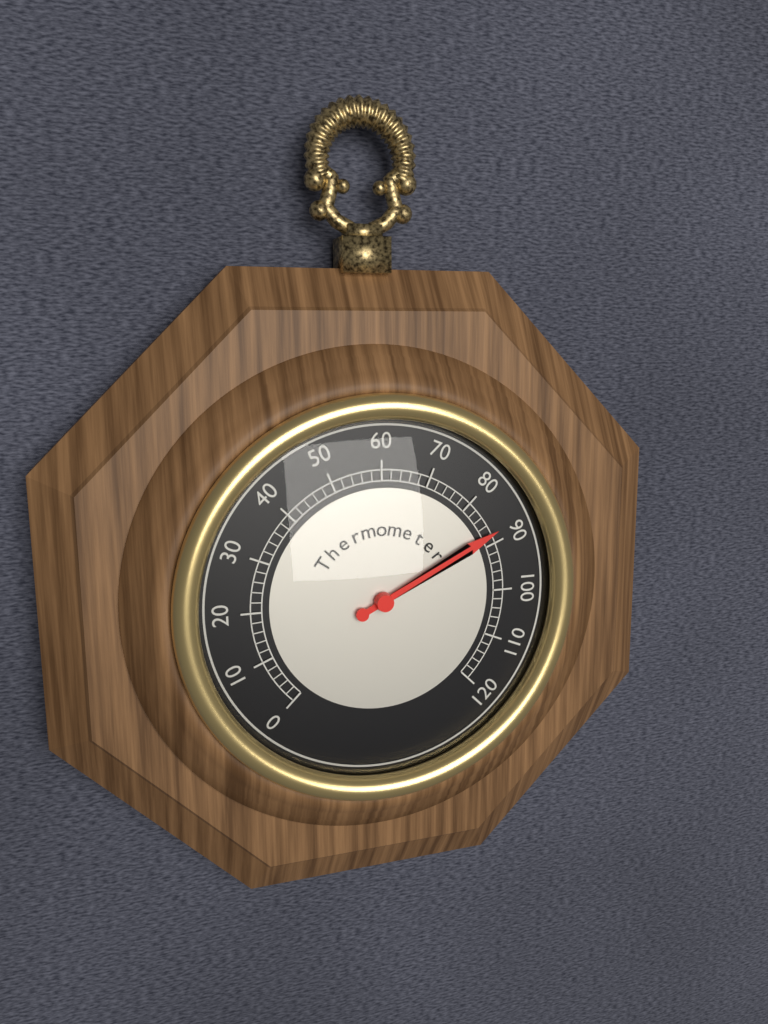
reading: 88 (no unit)
